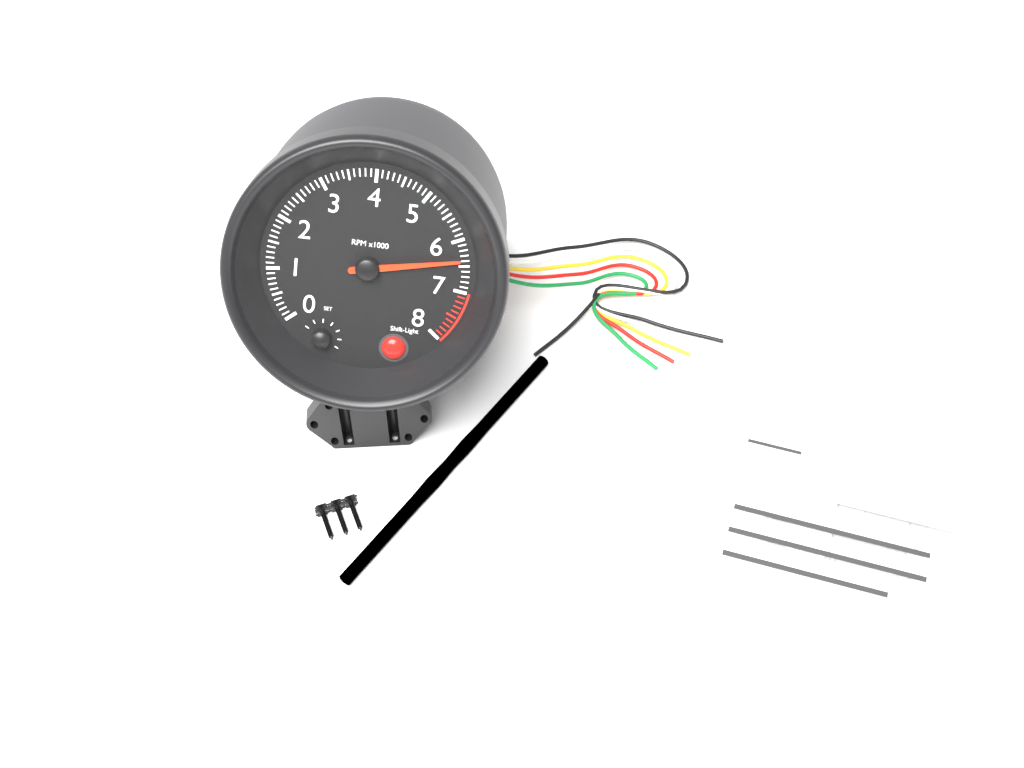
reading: 6400 RPM
